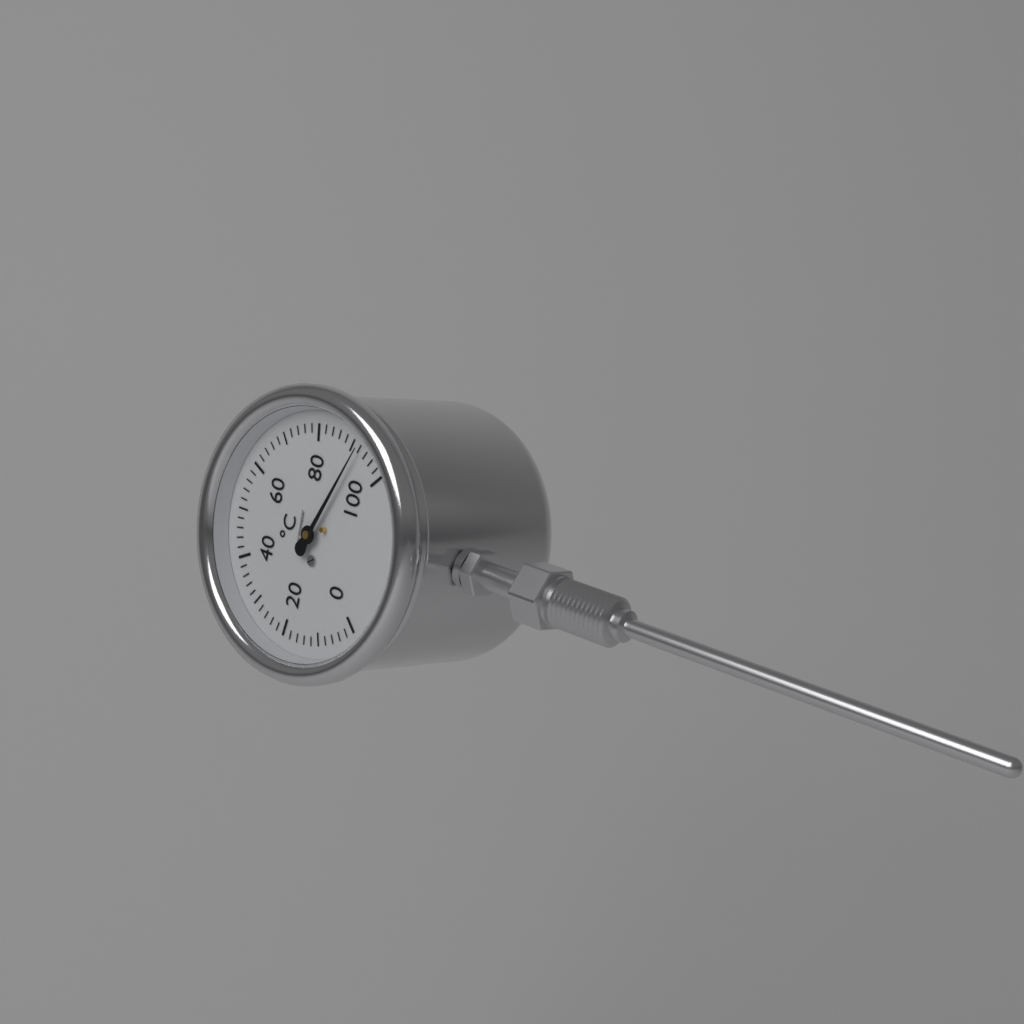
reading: 92 °C
